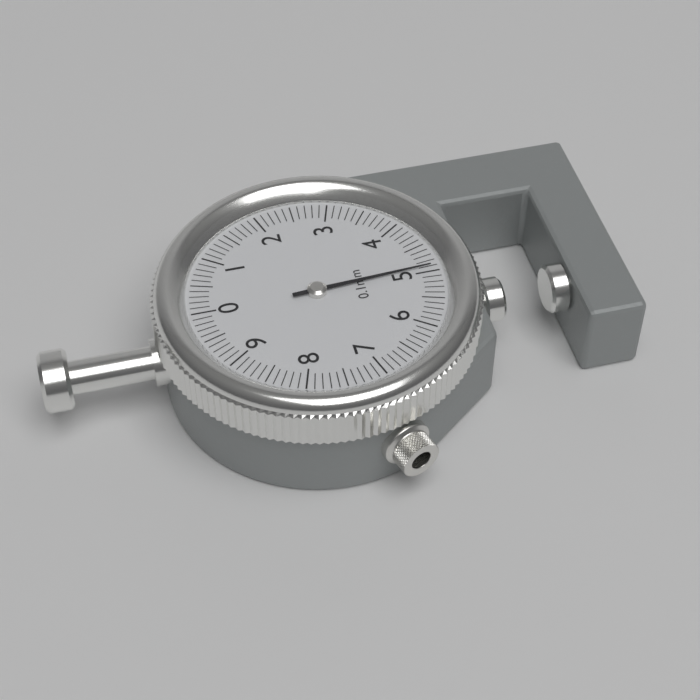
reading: 4.9 mm
